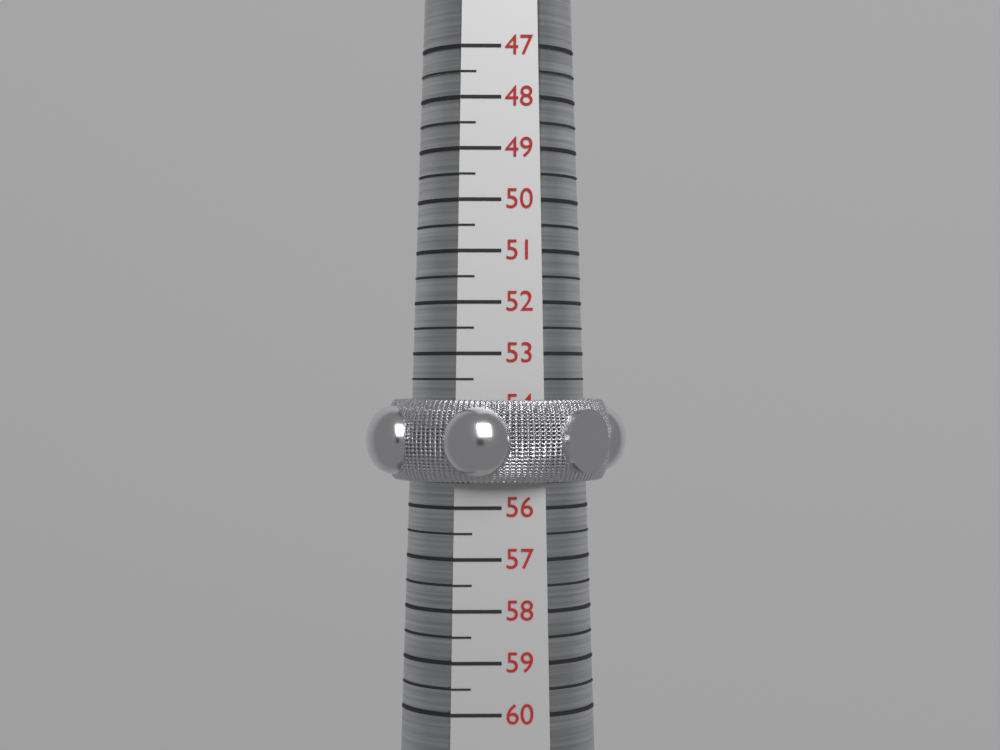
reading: 55.5 (no unit)
